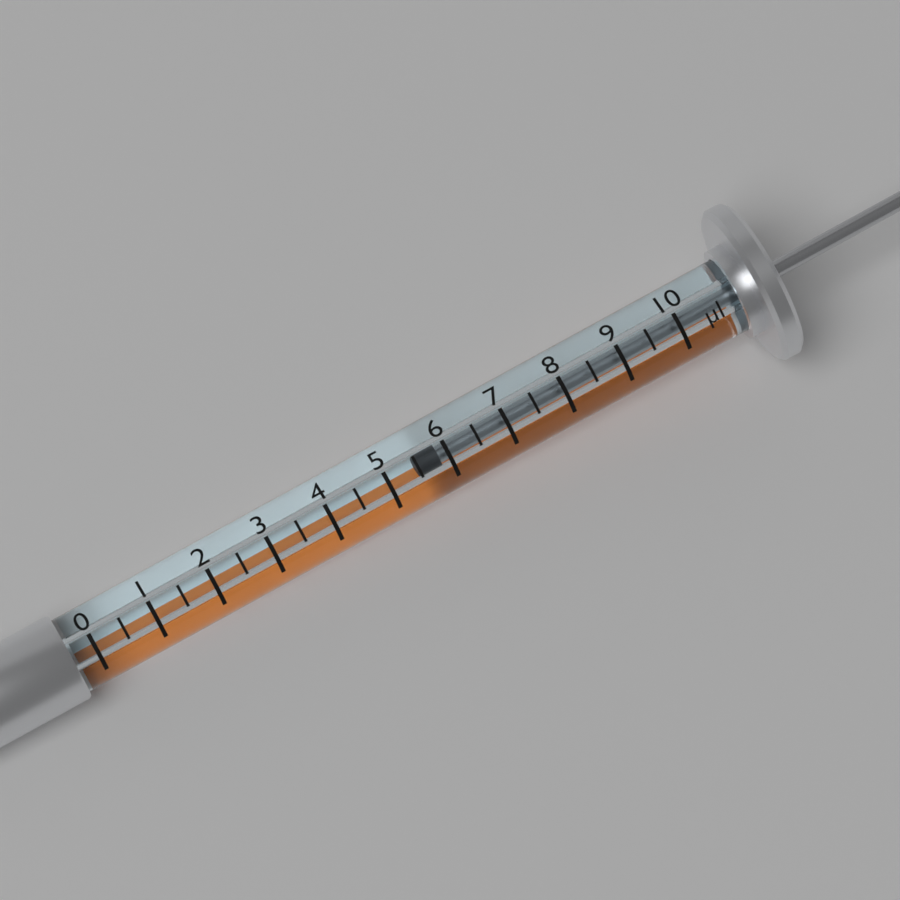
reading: 5.5 µl
